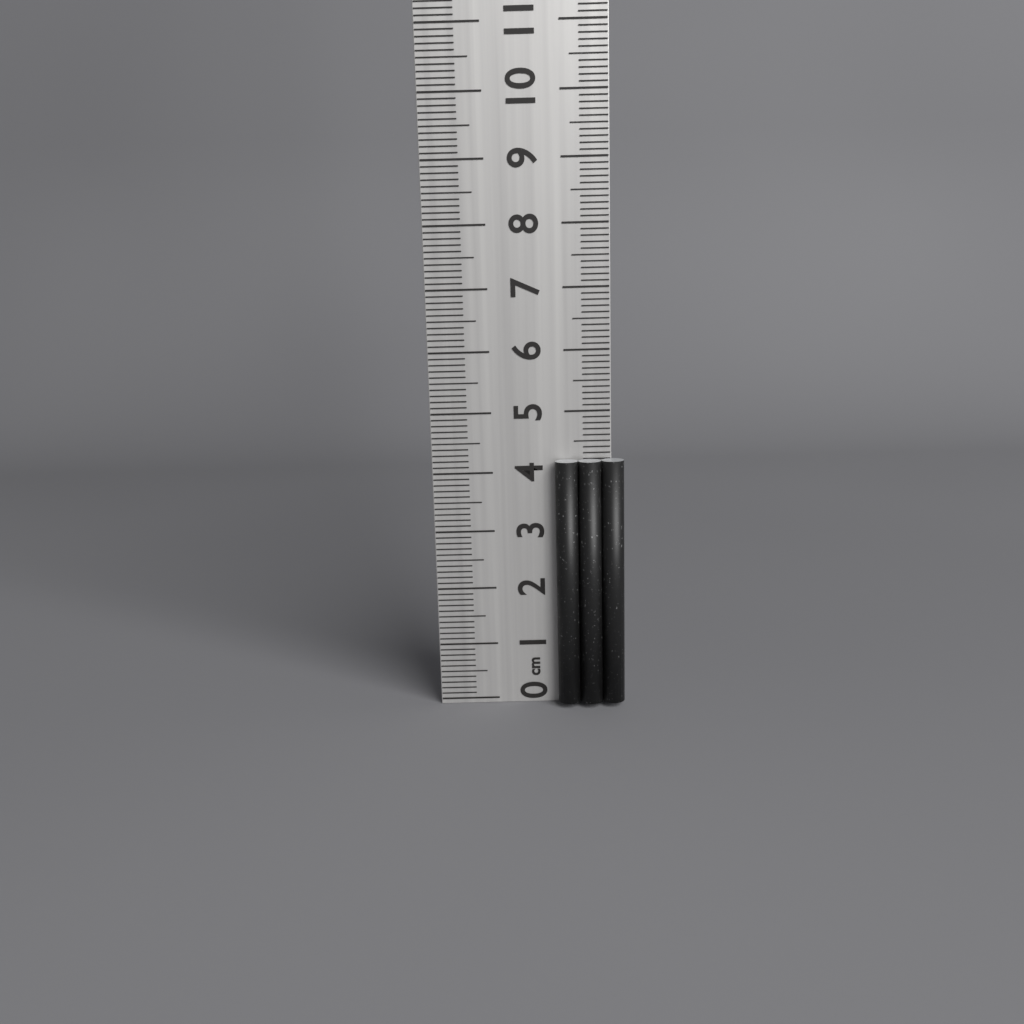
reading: 4.2 cm
